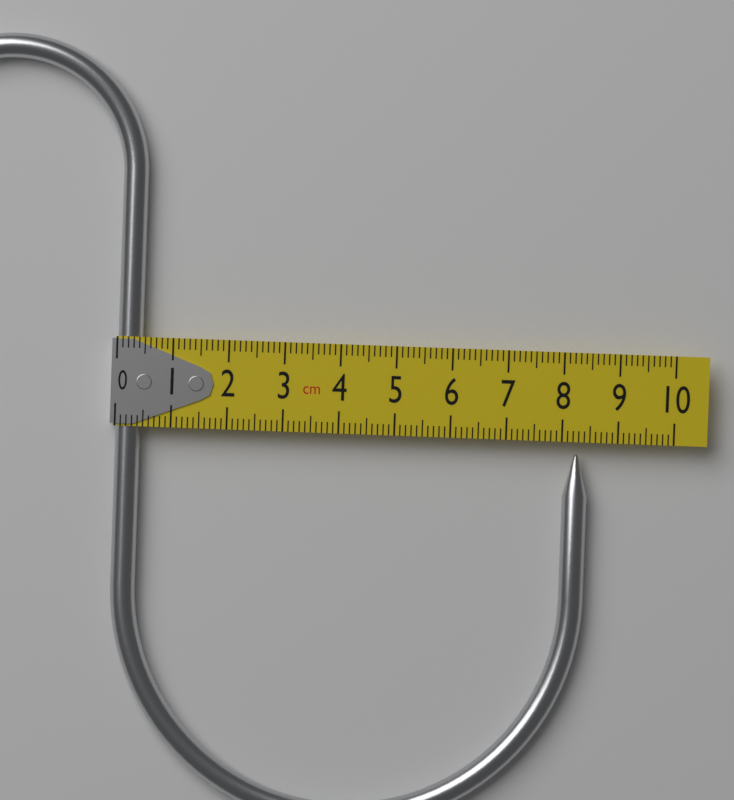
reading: 8.5 cm
